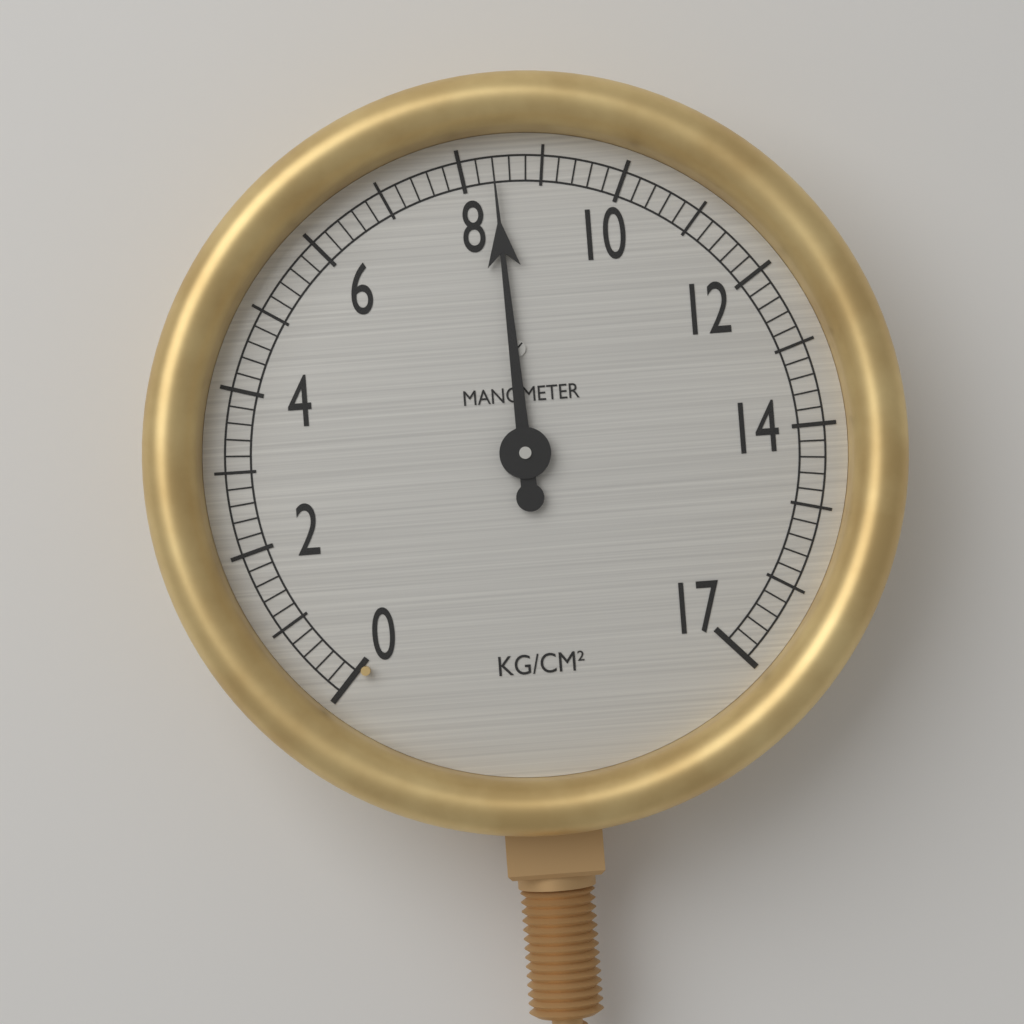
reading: 8.4 kg/cm²
